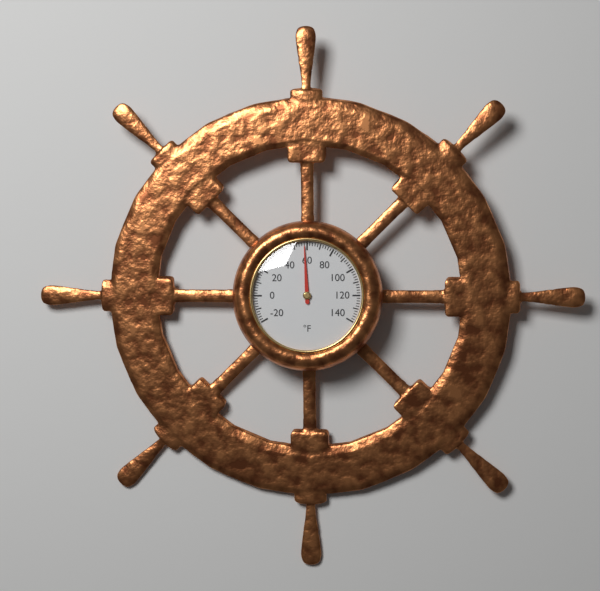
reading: 58 °F
